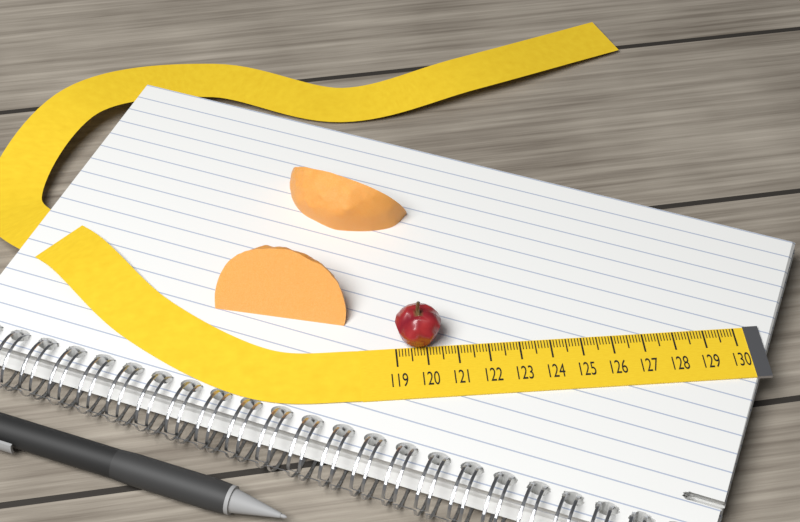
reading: 120.5 (no unit)
